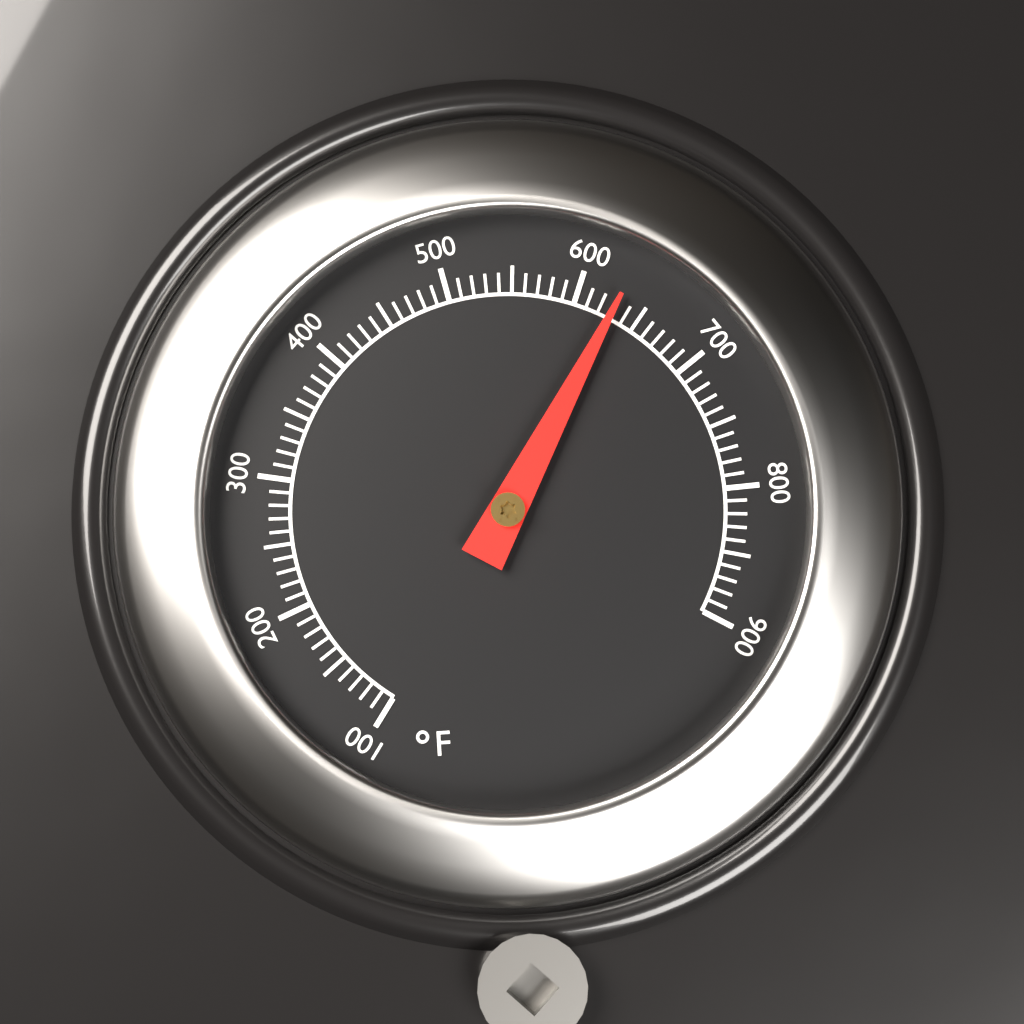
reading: 630 °F
